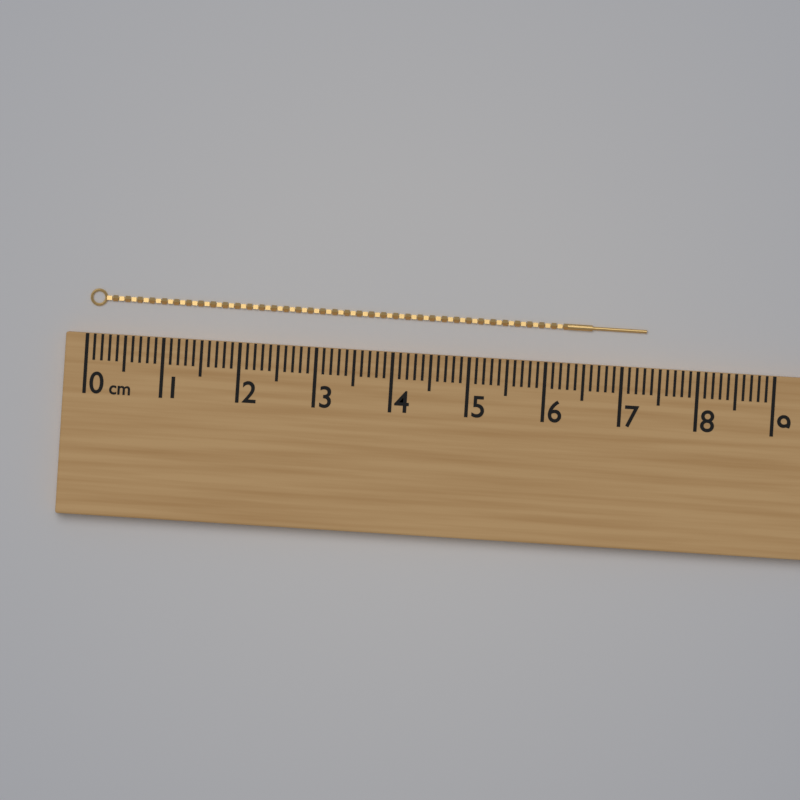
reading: 7.3 cm
